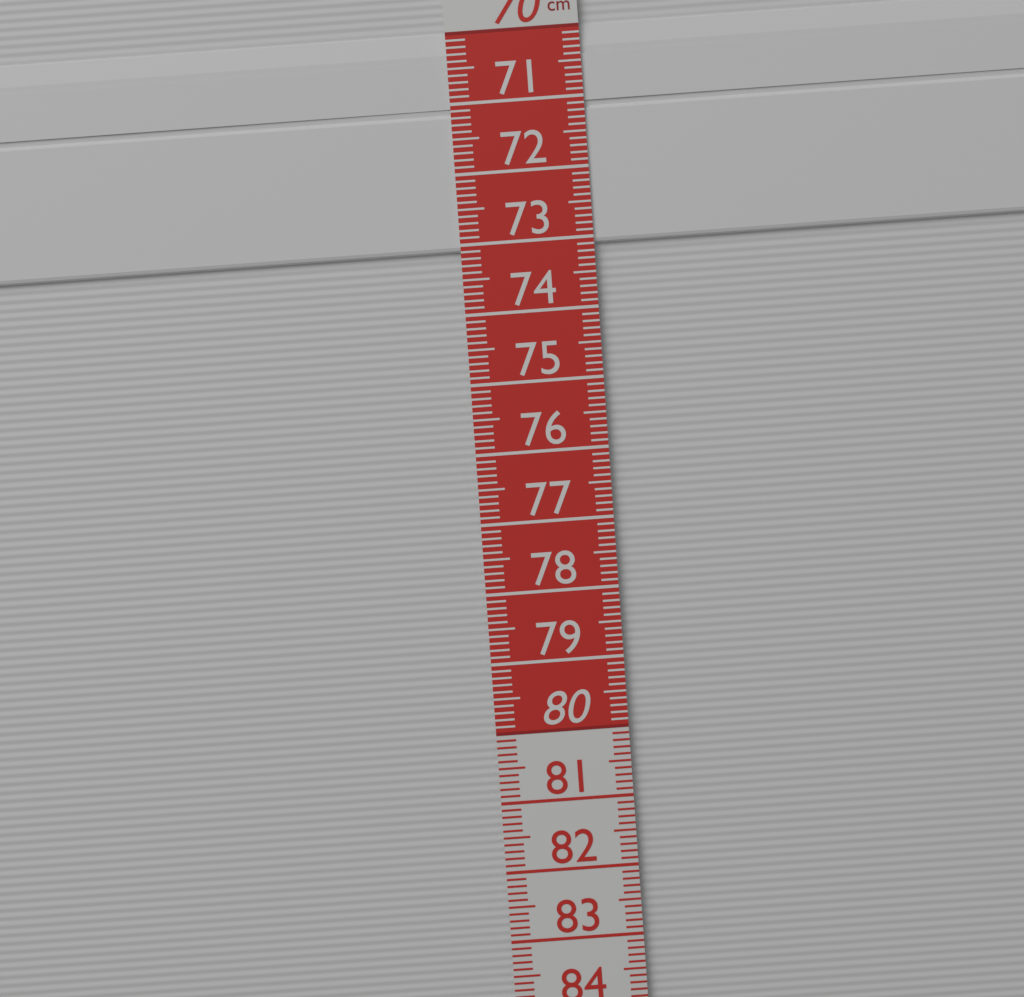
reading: 73.1 cm
